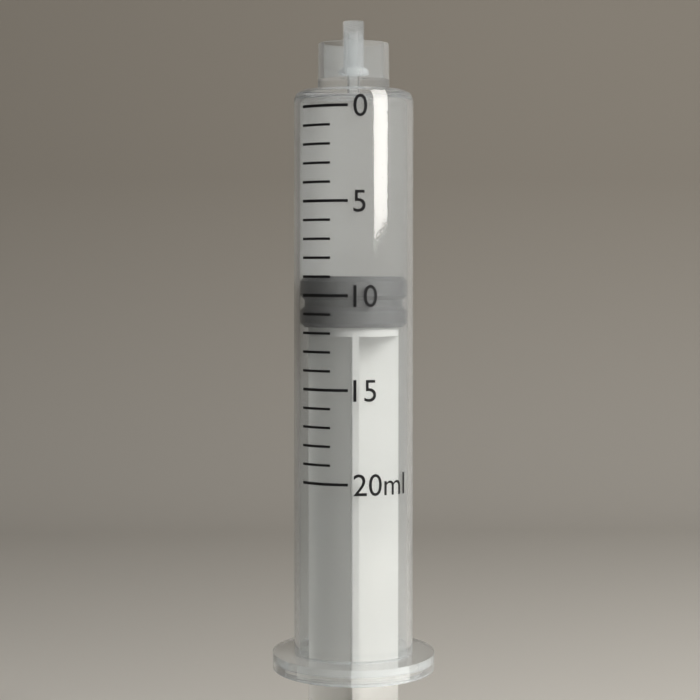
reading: 9 ml
